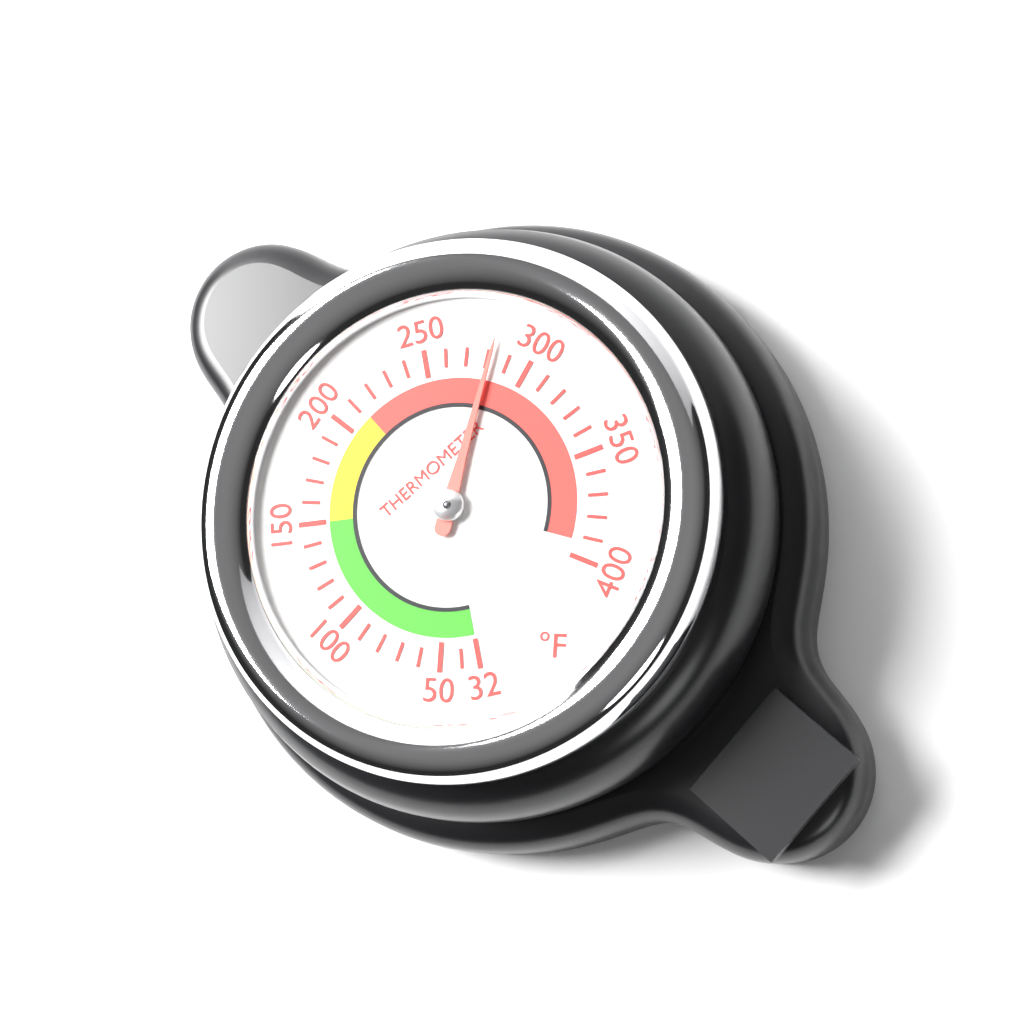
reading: 282 °F
